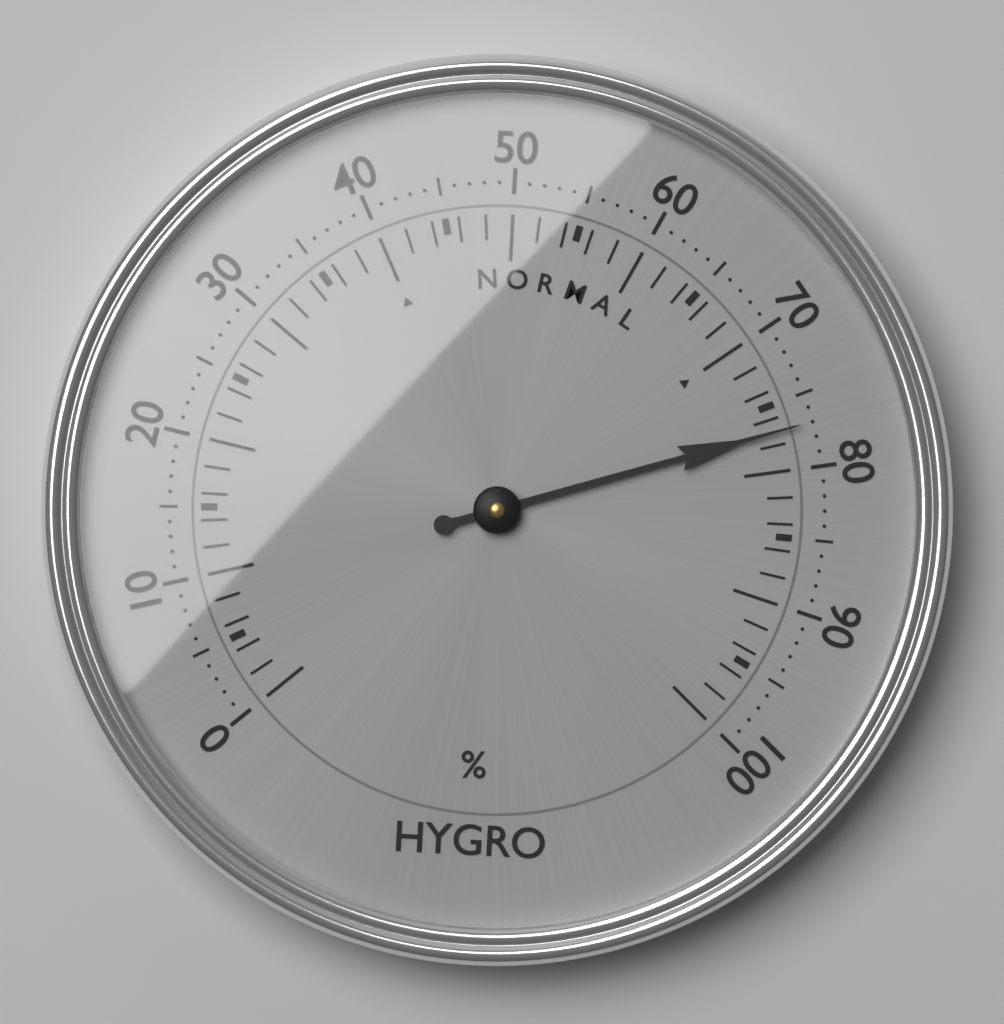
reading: 77 %
